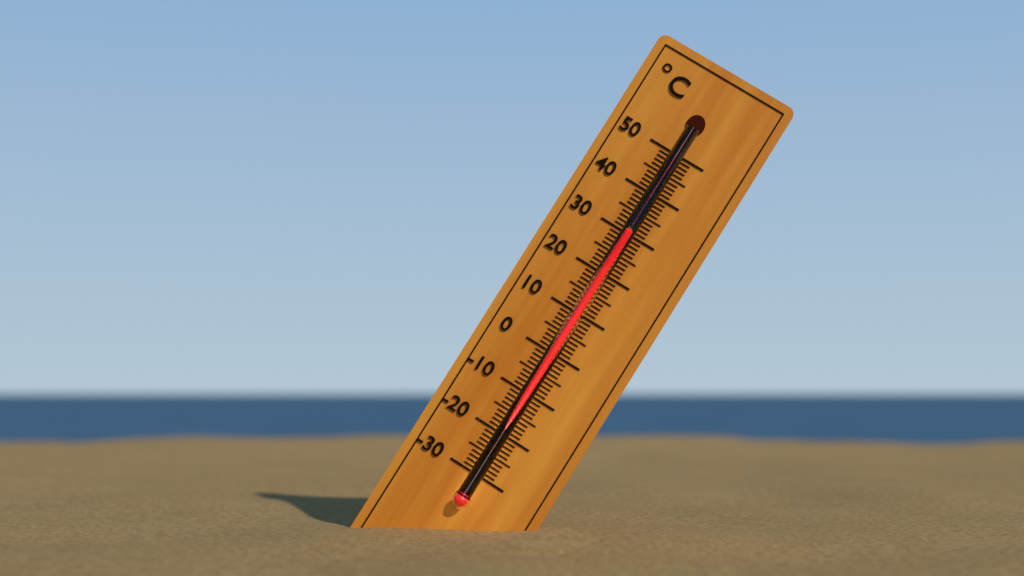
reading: 30 °C
